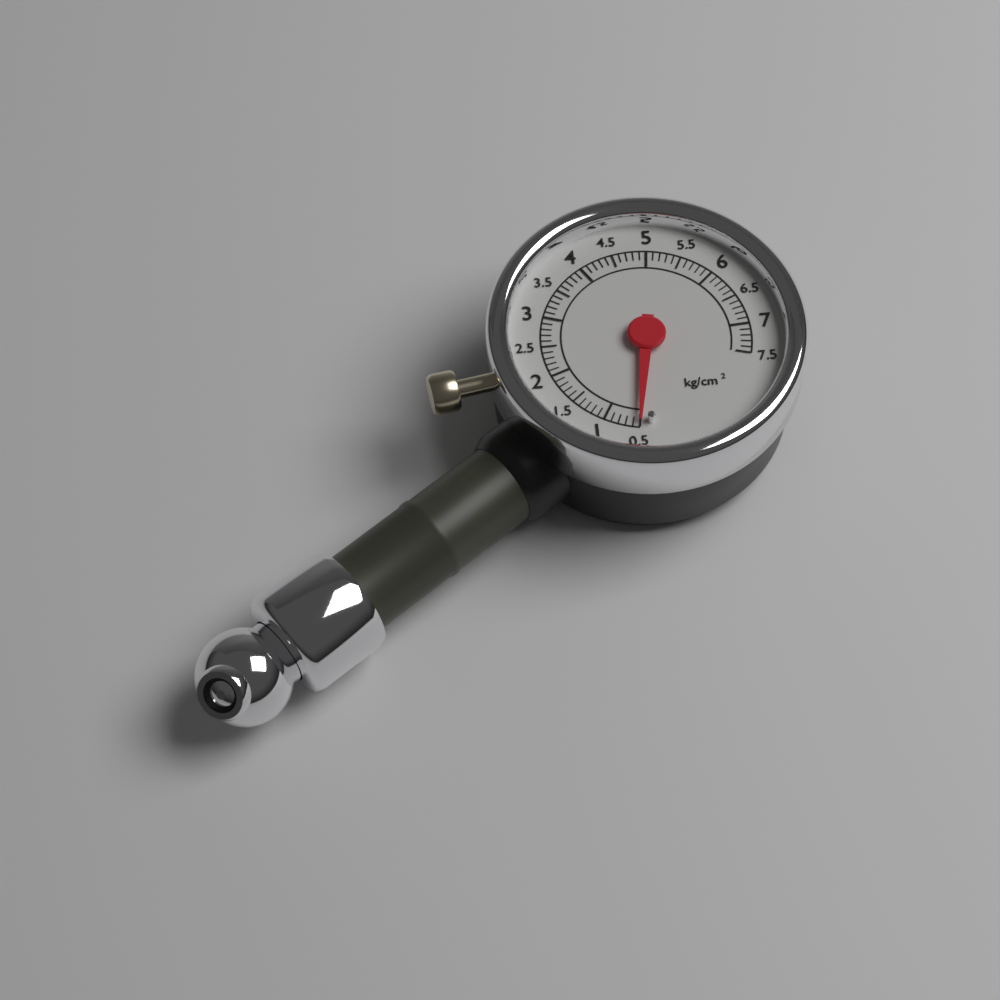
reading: 0.5 kg/cm²
